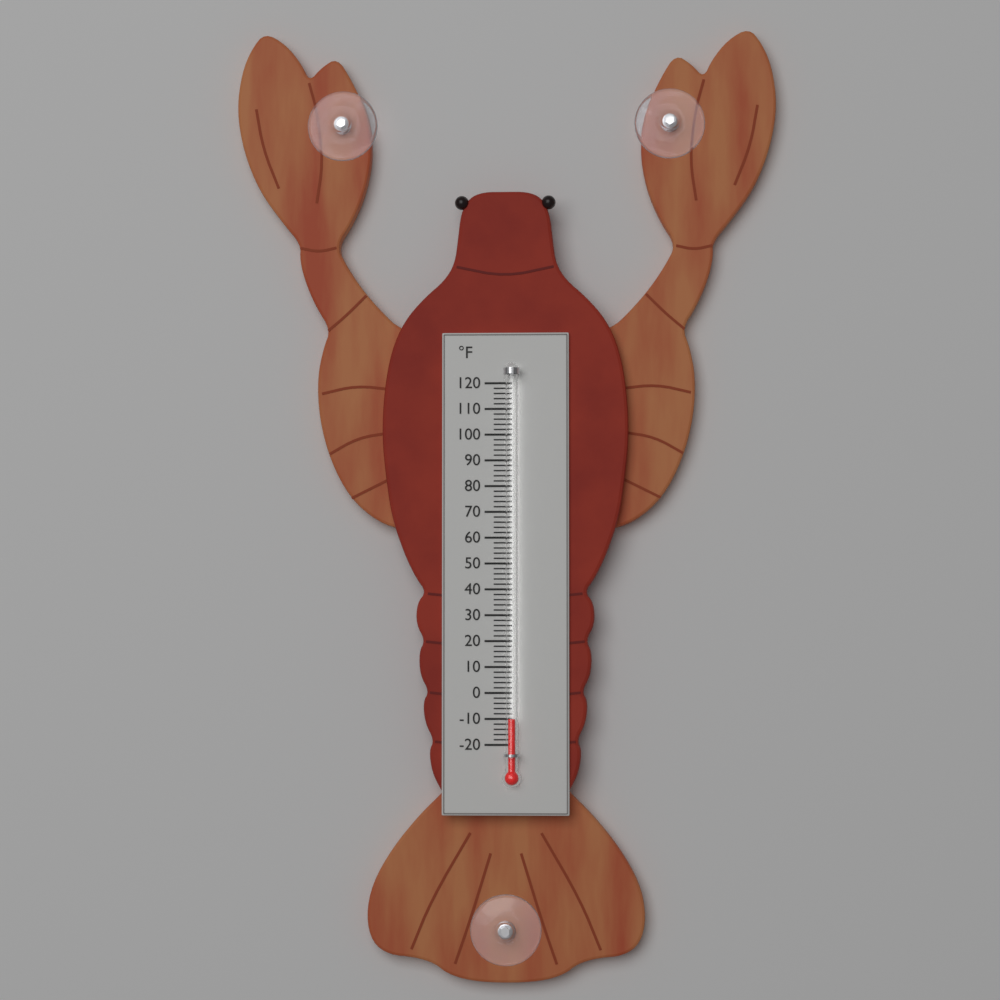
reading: -10 °F
